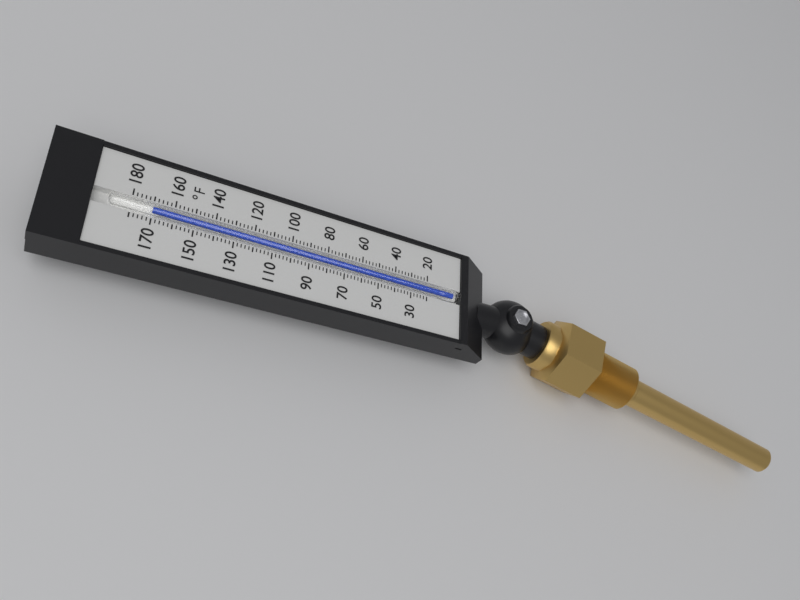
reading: 170 °F
